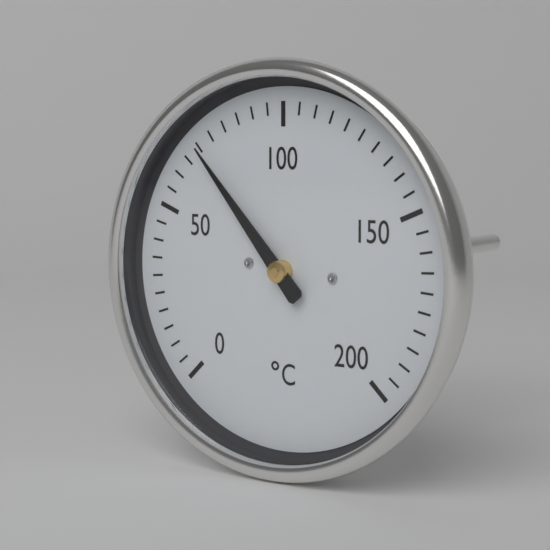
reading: 70 °C
